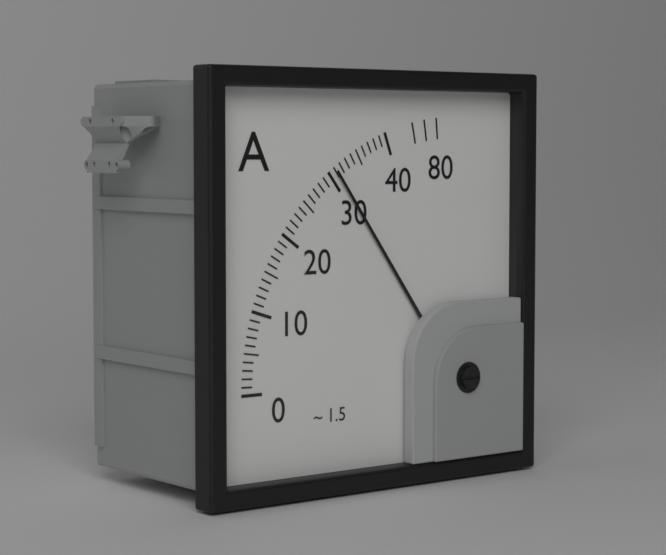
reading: 31 A
